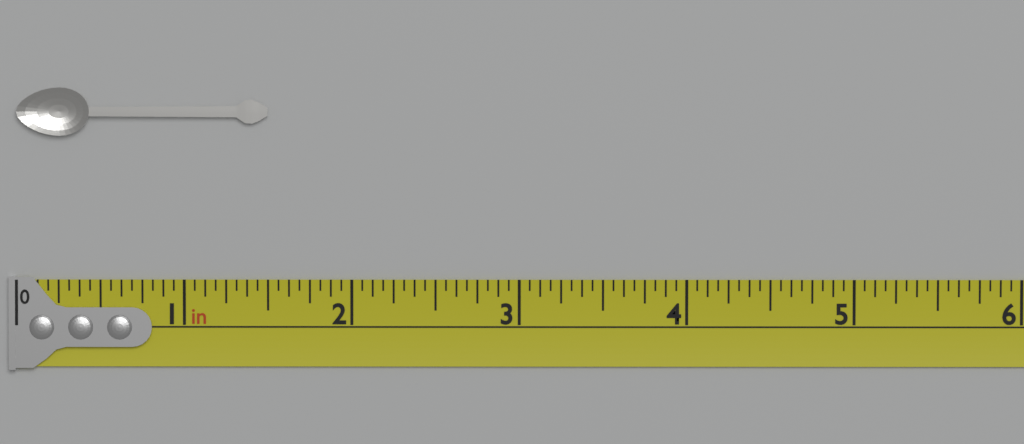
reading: 1.5000 in
